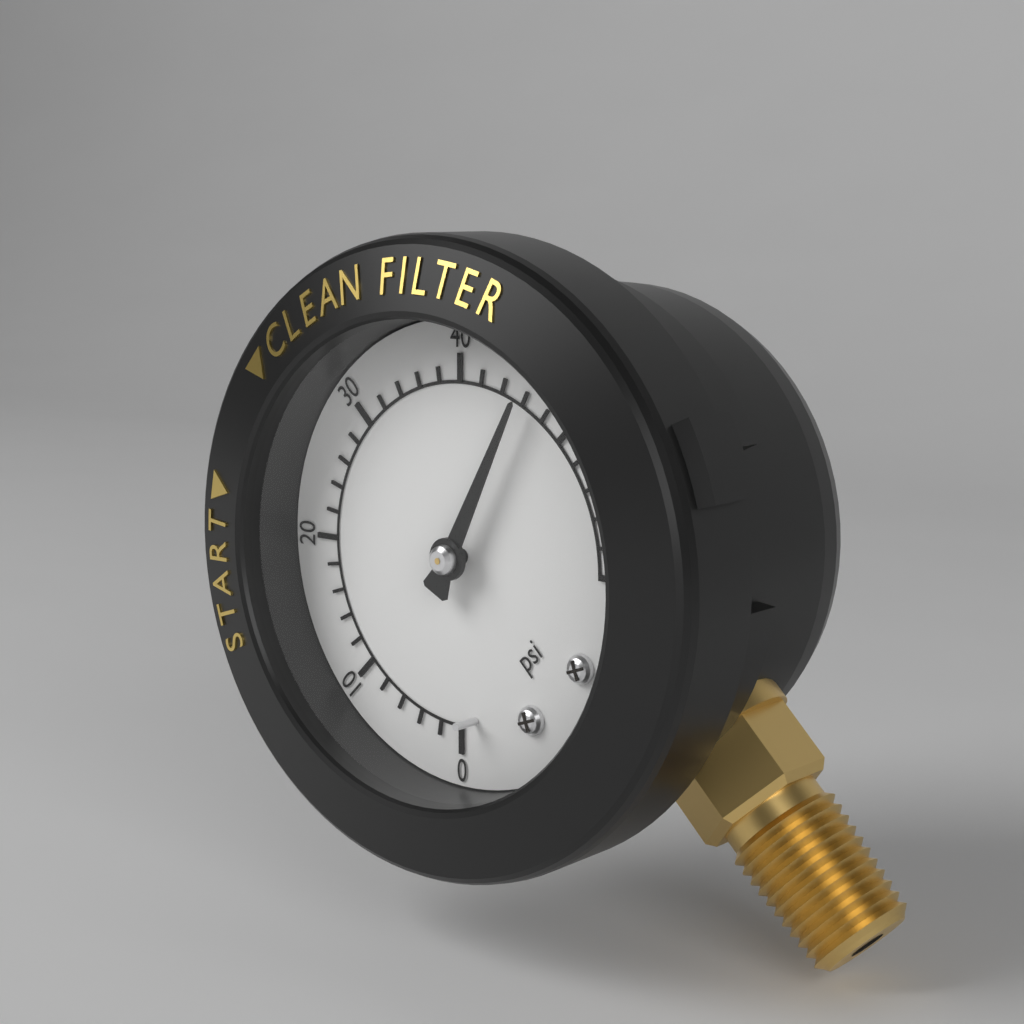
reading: 46 psi
